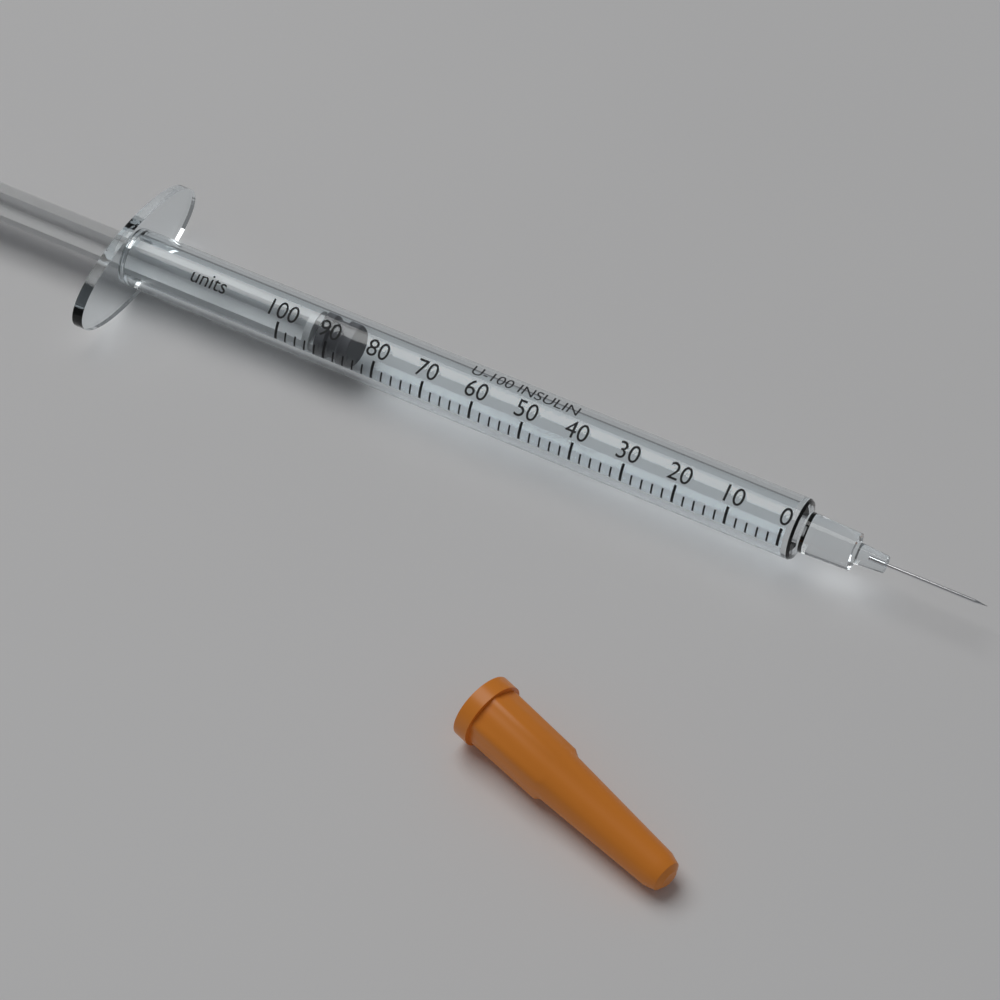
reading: 86 units
